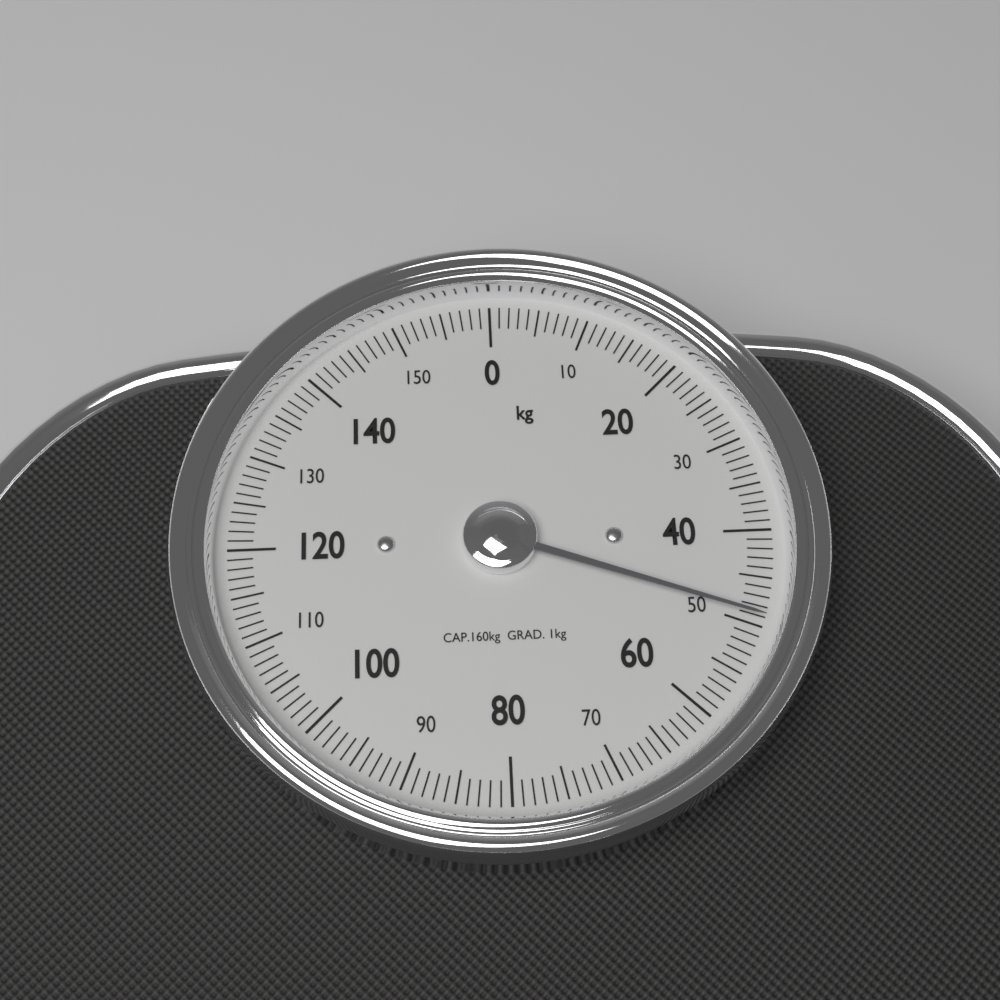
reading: 49 kg
